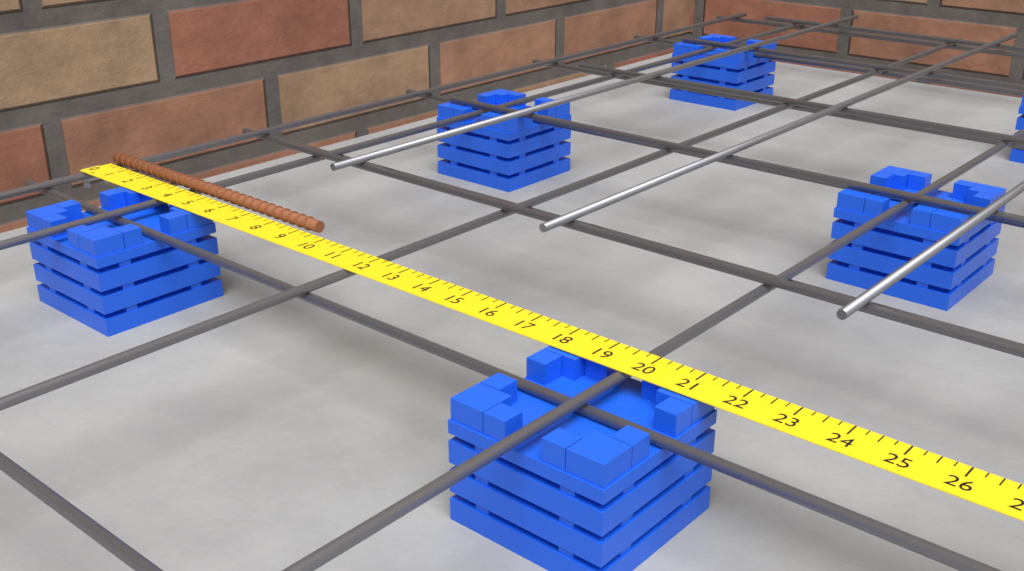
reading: 9.50 in
